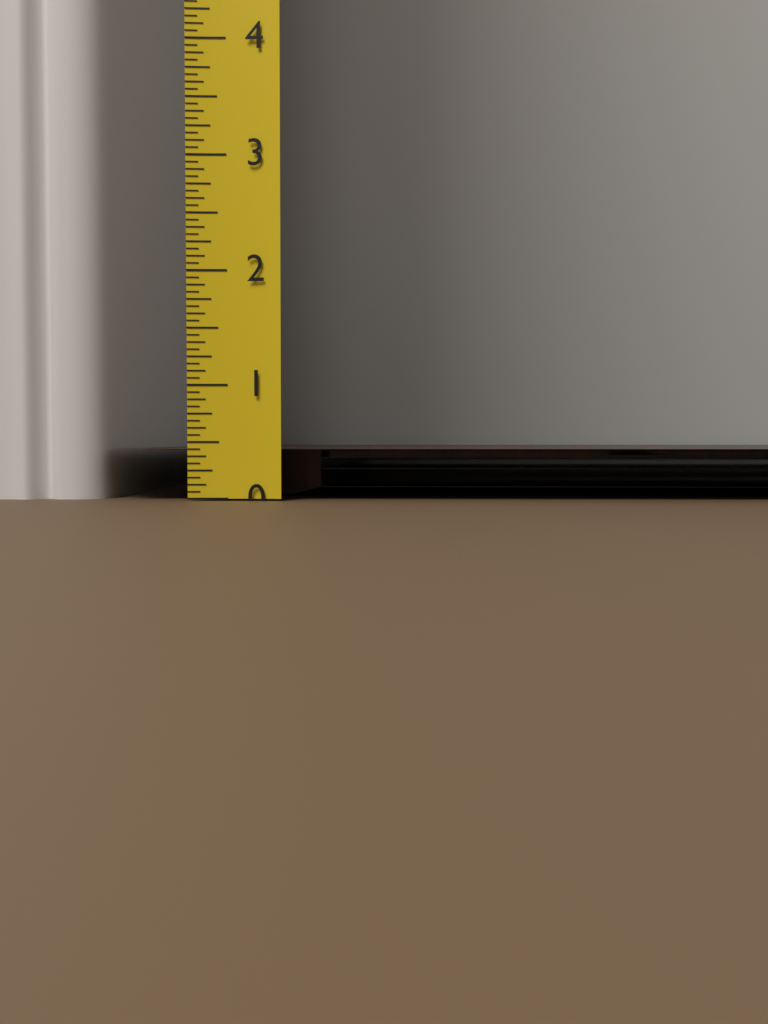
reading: 0.4375 (no unit)
